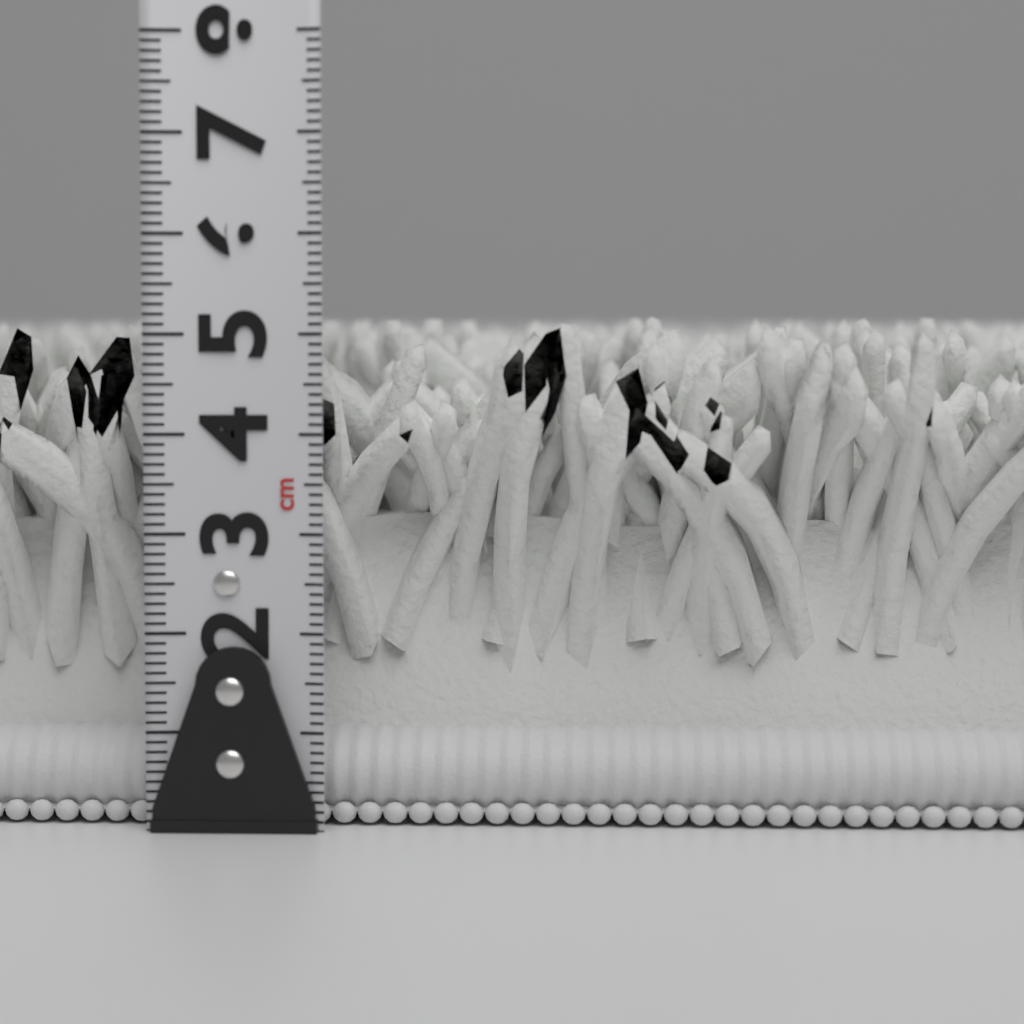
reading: 5.2 cm
